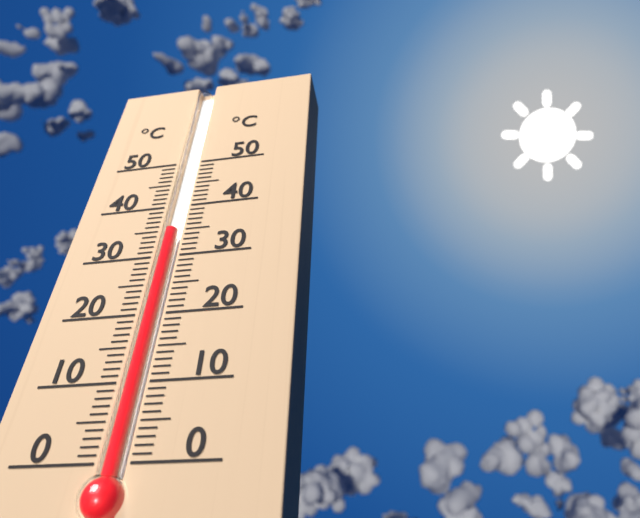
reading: 35 °C
